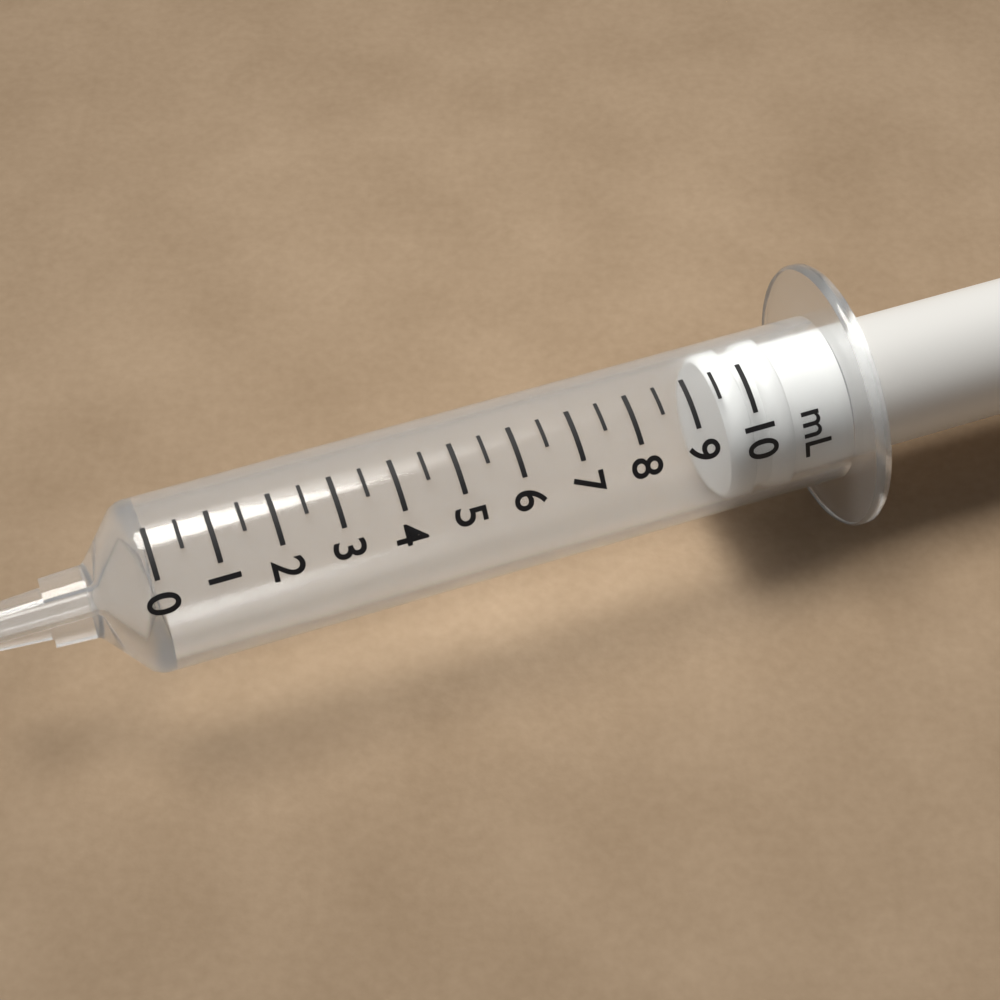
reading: 9.5 mL
